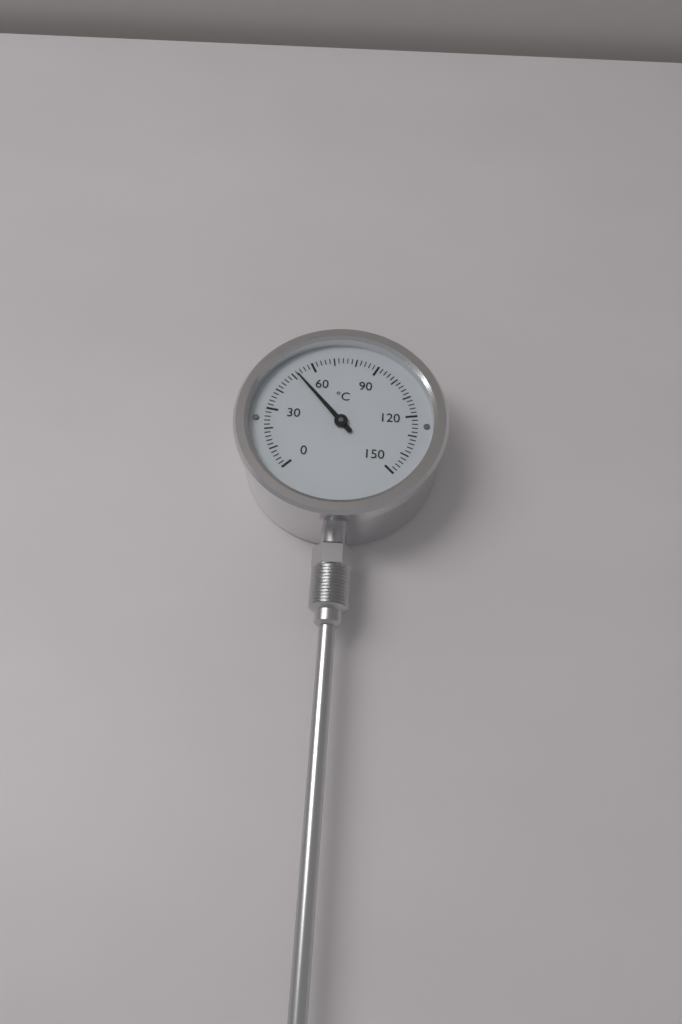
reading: 52 °C
